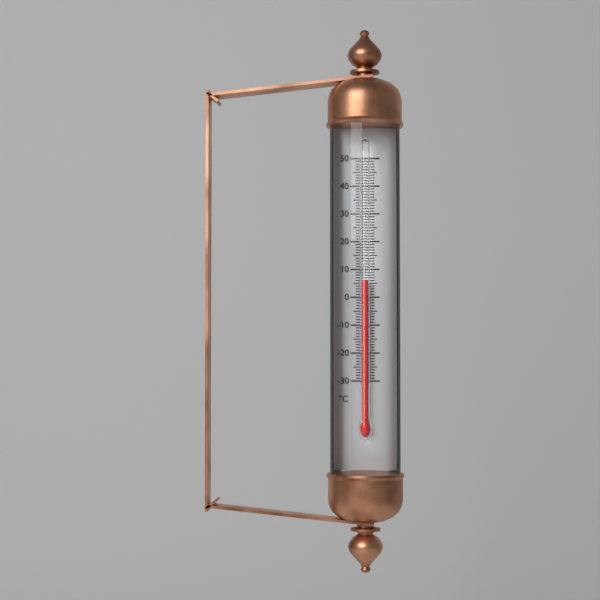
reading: 6 °C
